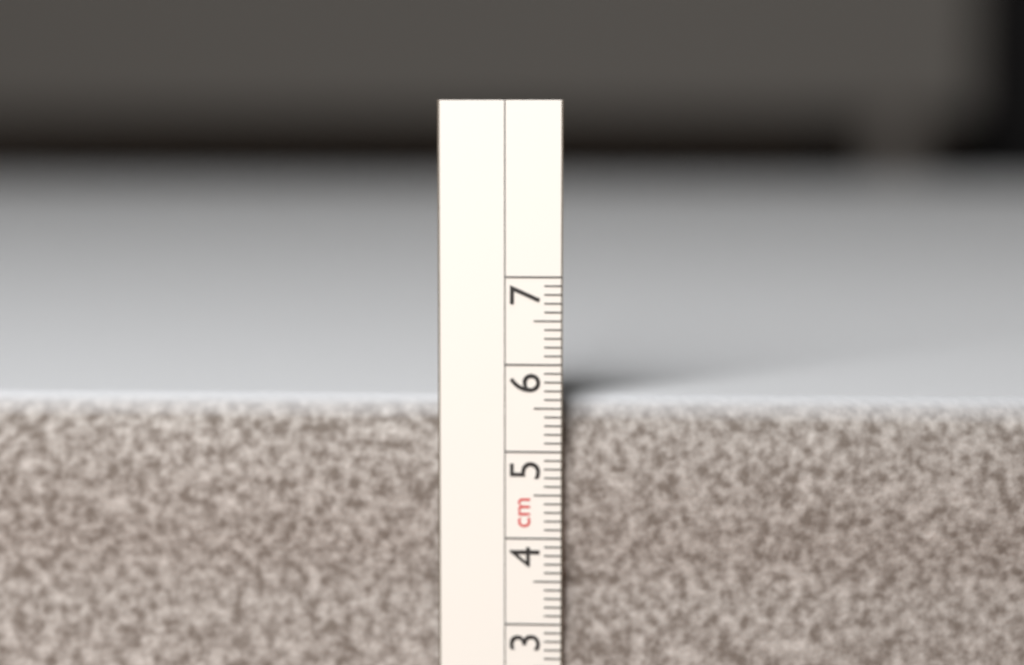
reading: 5.6 cm
